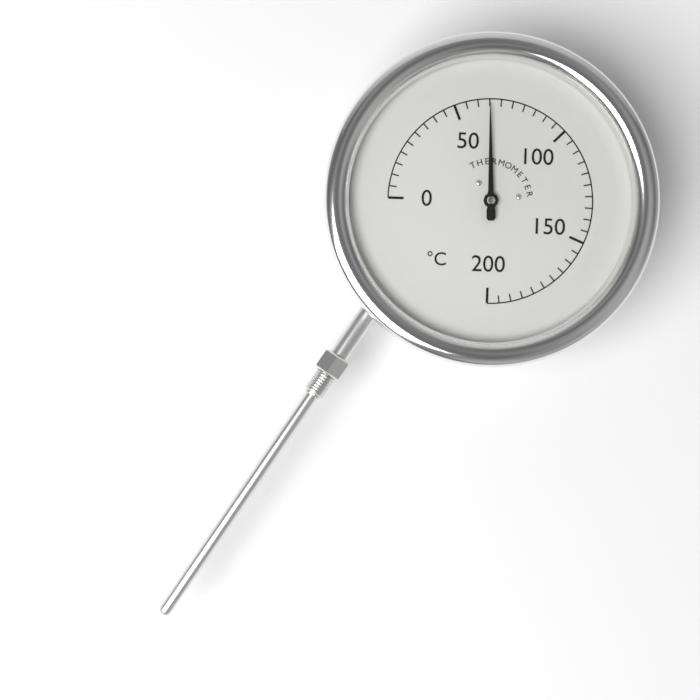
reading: 65 °C
